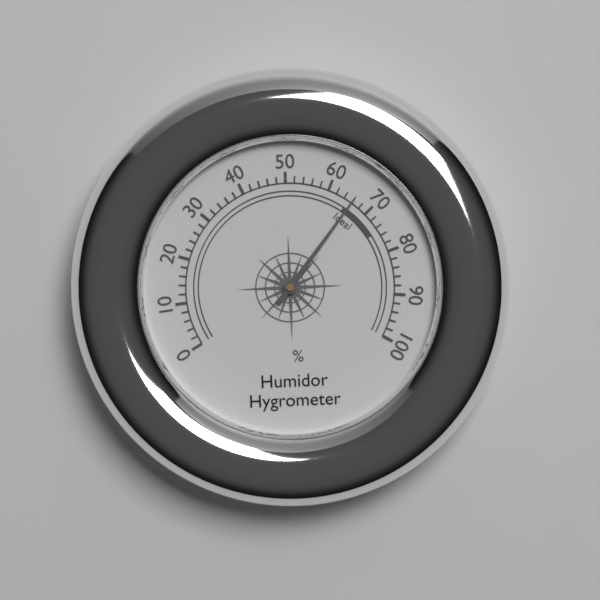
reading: 66 %
